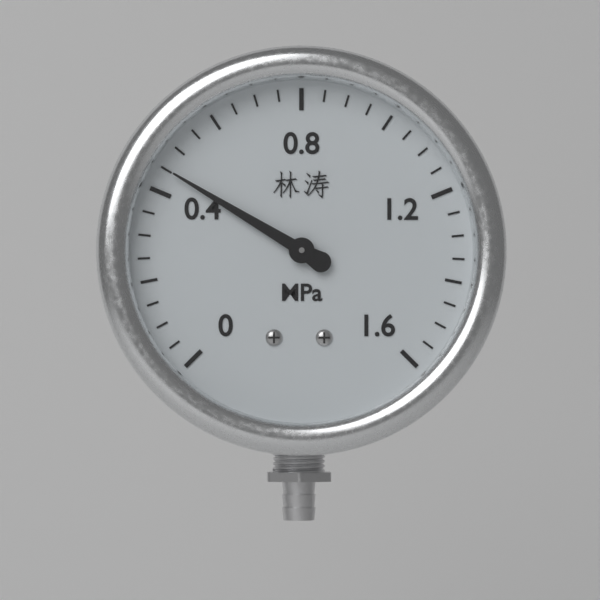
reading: 0.45 MPa
